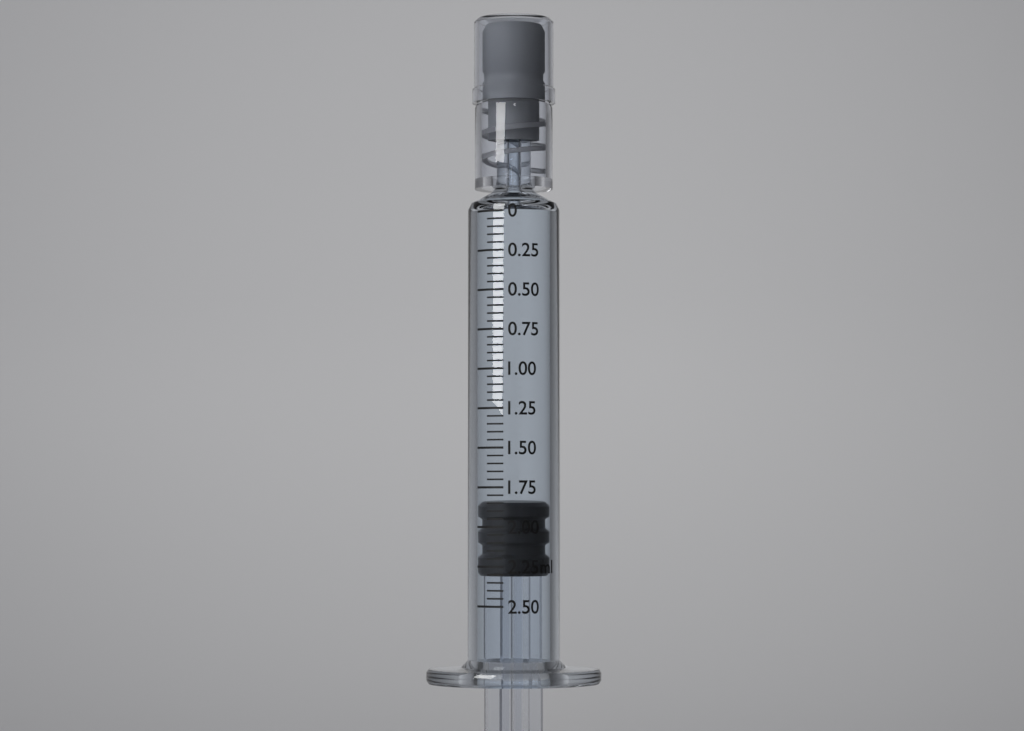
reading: 1.85 ml
